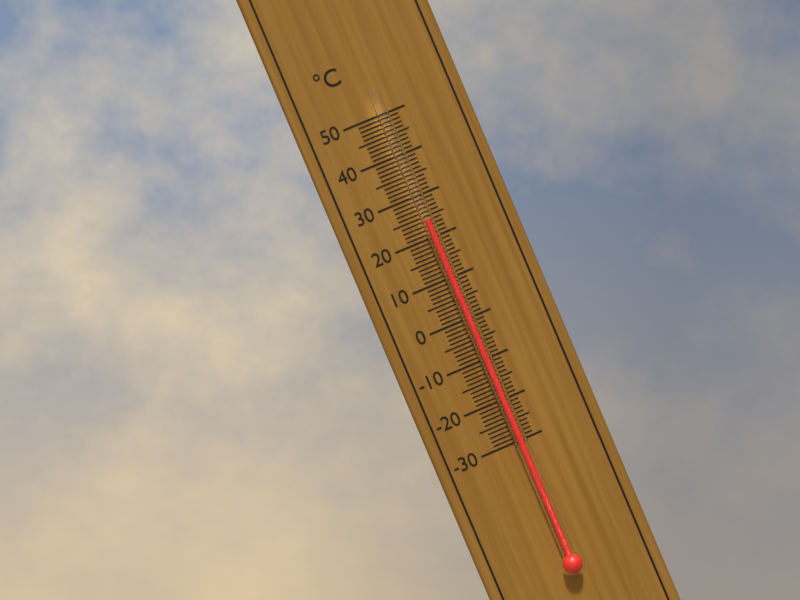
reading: 24 °C
